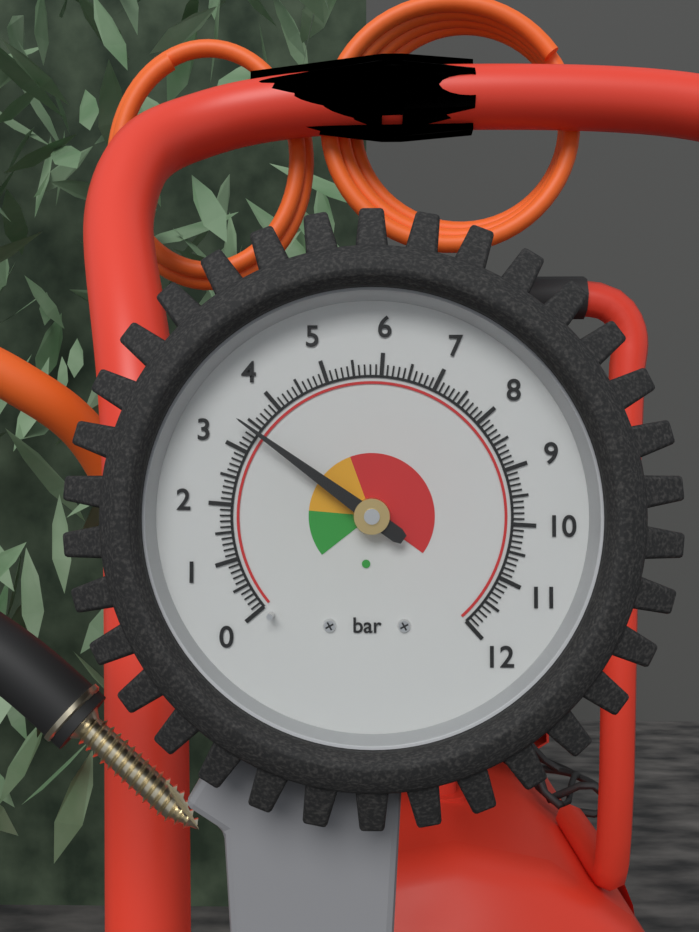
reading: 3.4 bar
